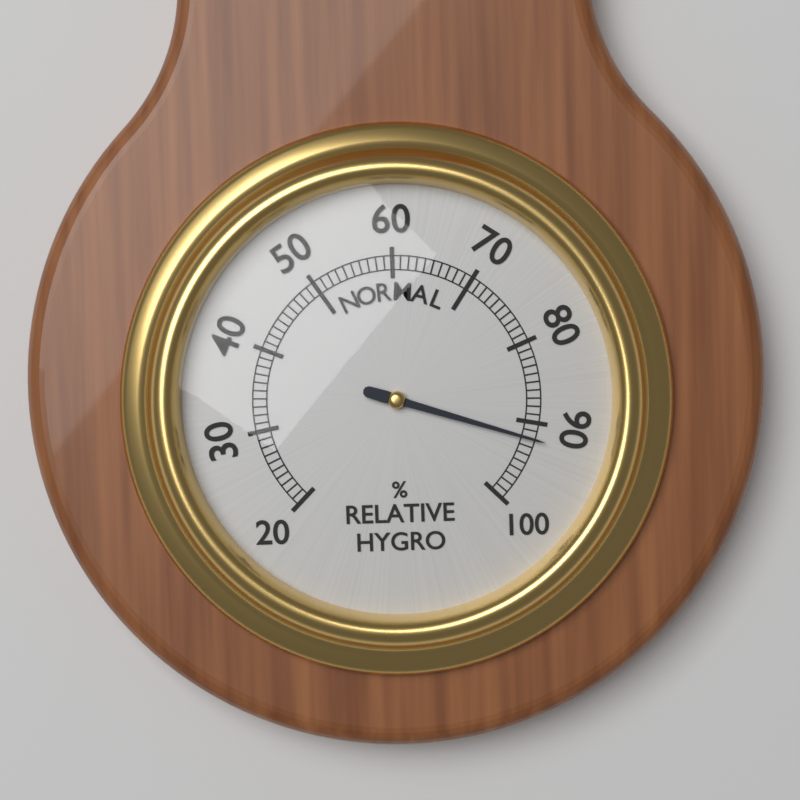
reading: 92 %
